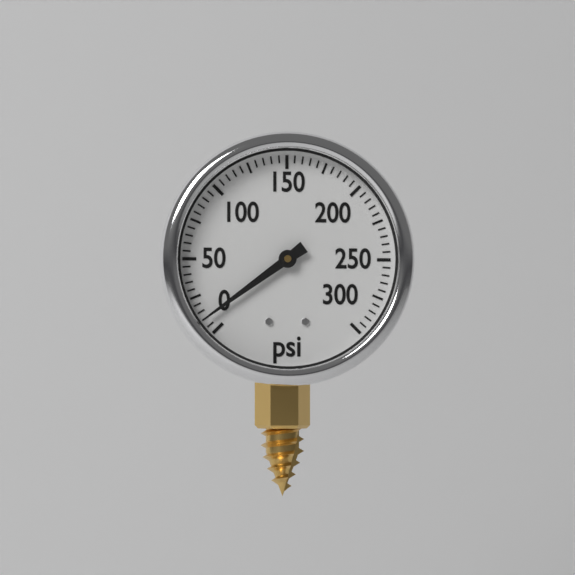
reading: 10 psi
